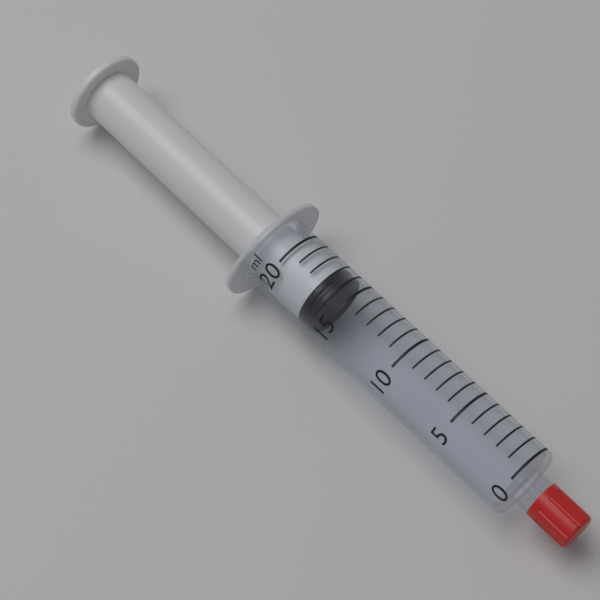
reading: 16 ml
